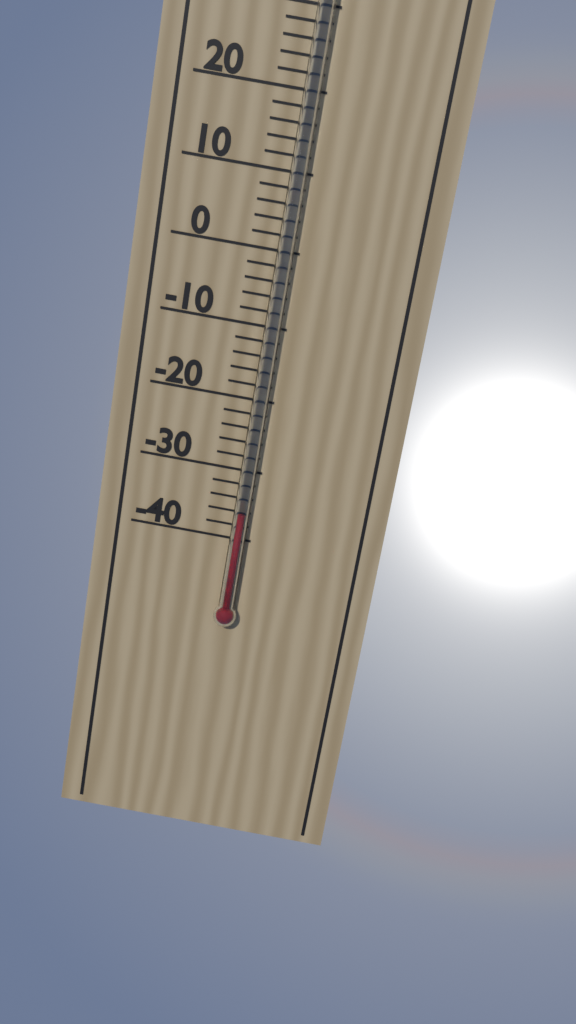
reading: -36 °C
